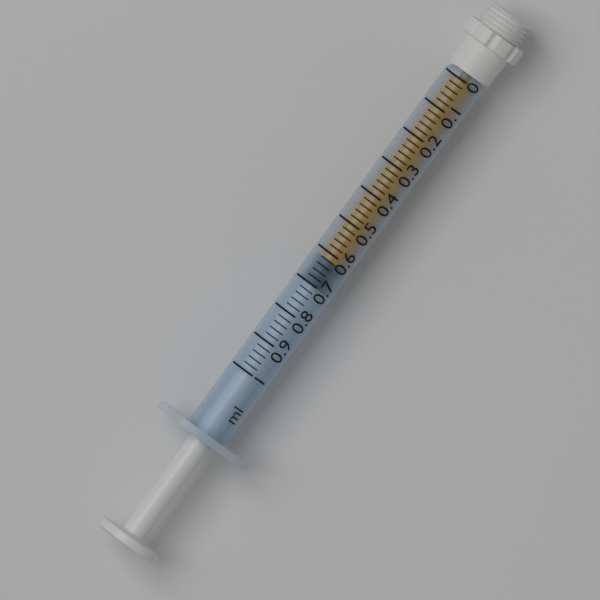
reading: 0.62 ml
